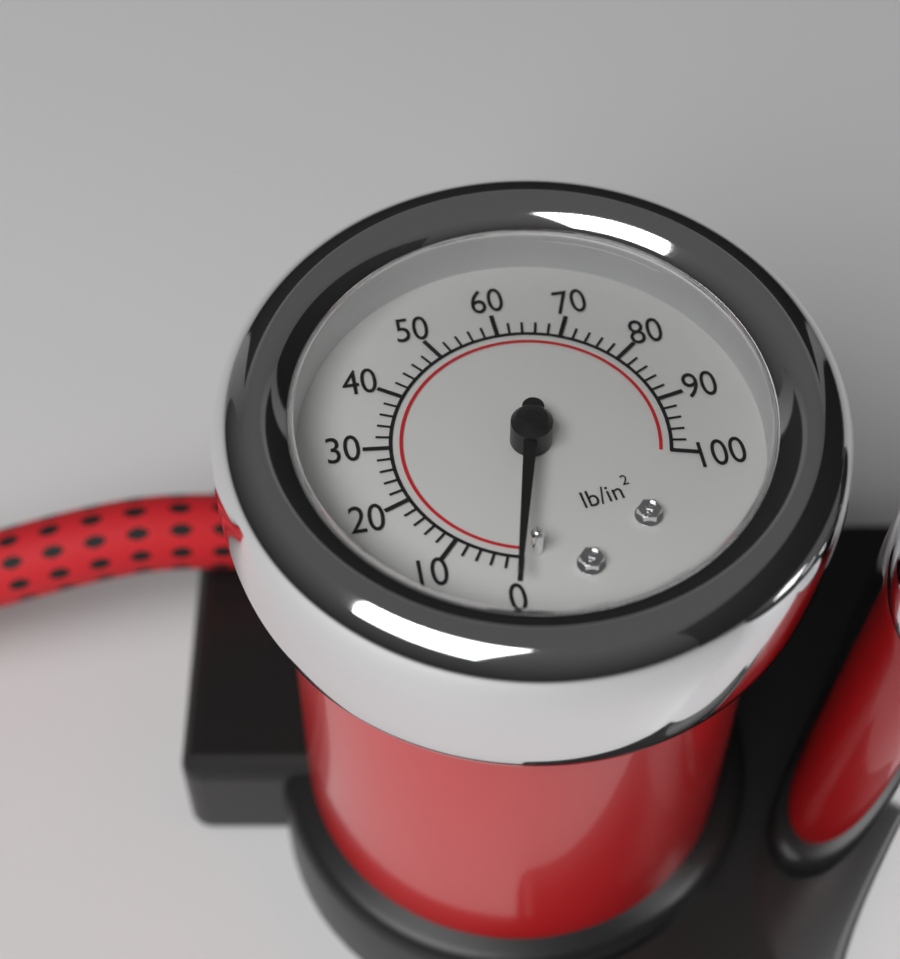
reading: 0 lb/in²
